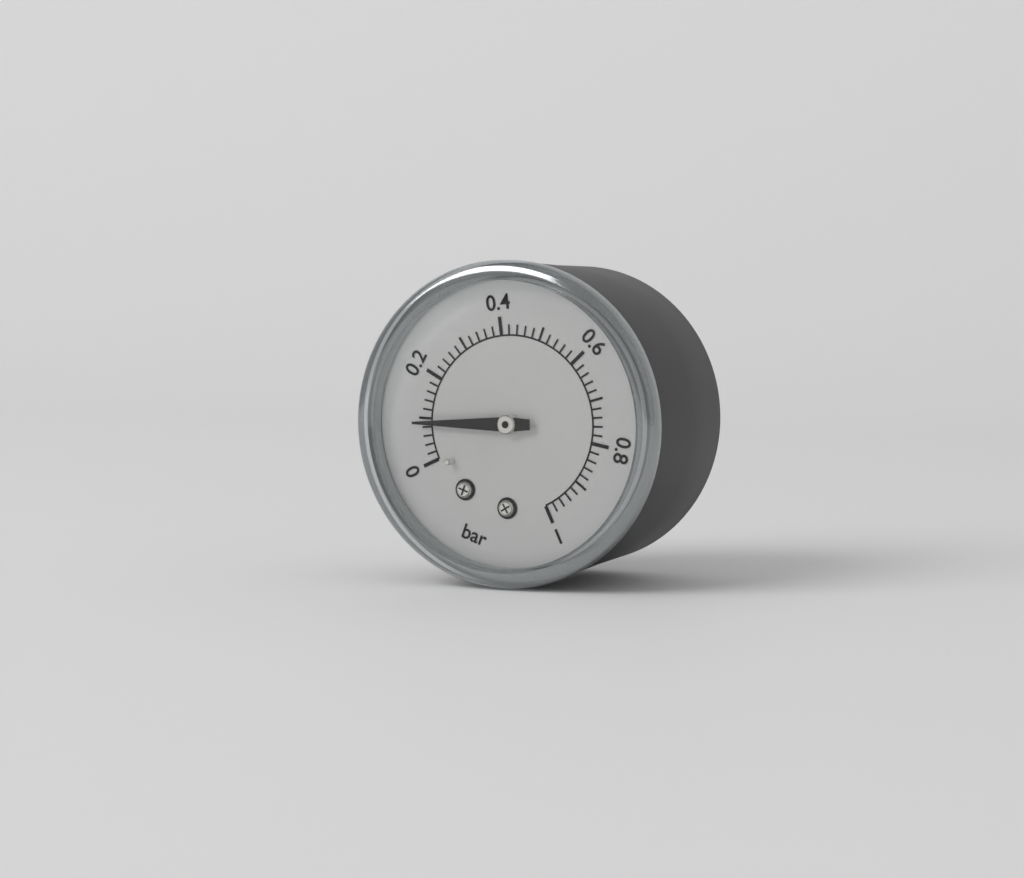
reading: 0.09 bar
